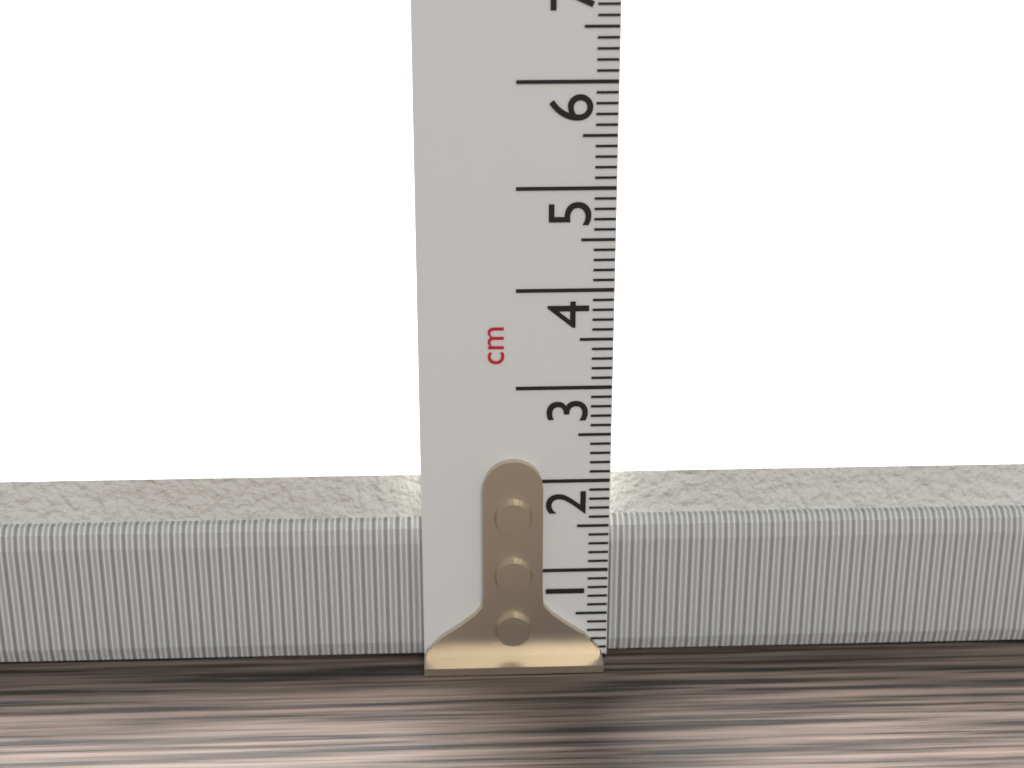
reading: 2.0 cm
